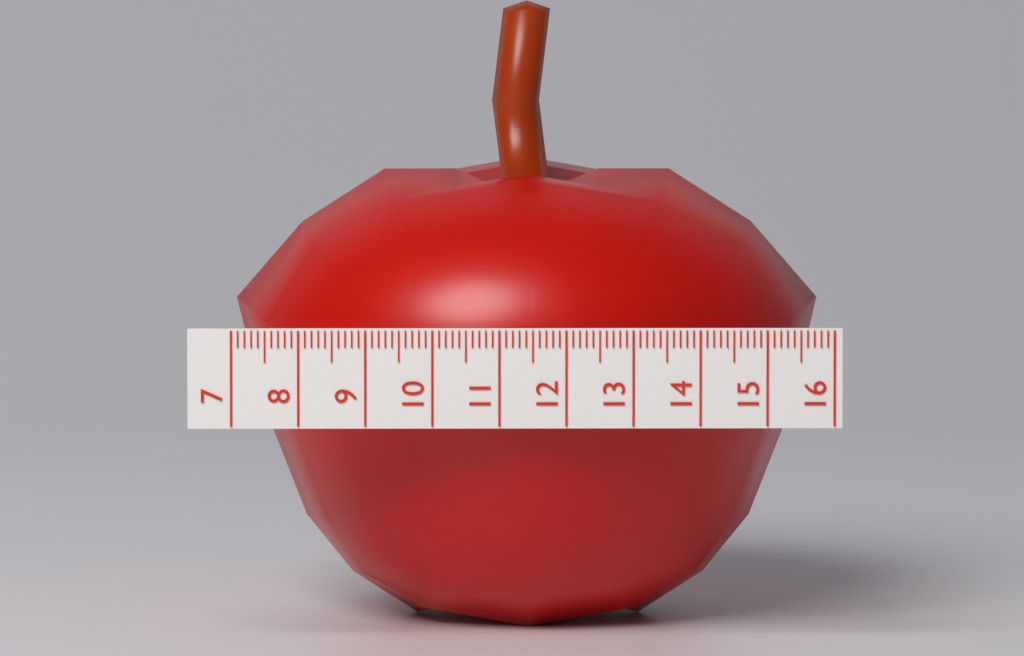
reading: 15.9 (no unit)
